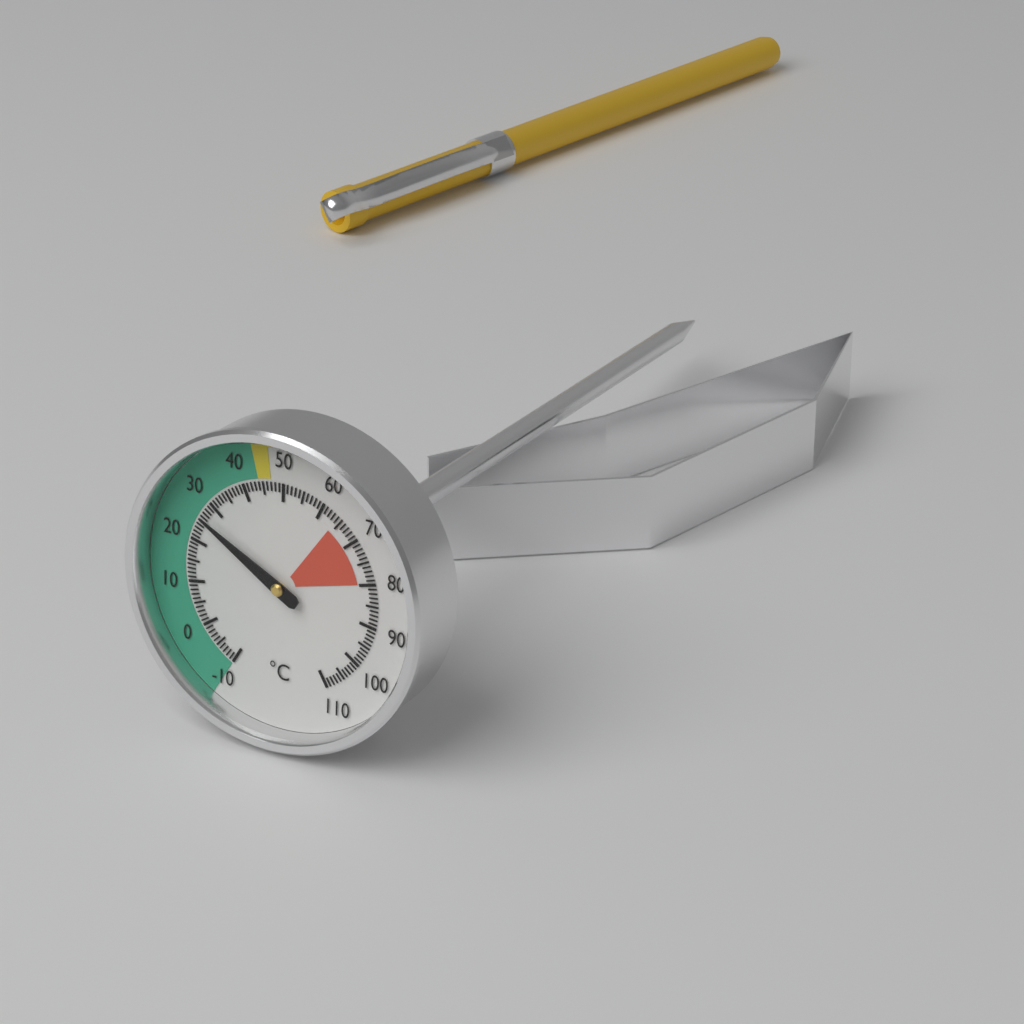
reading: 26 °C
